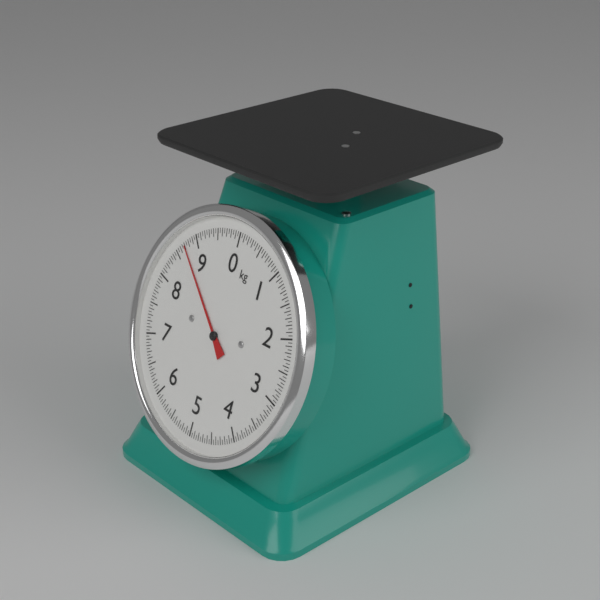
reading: 8.70 kg
